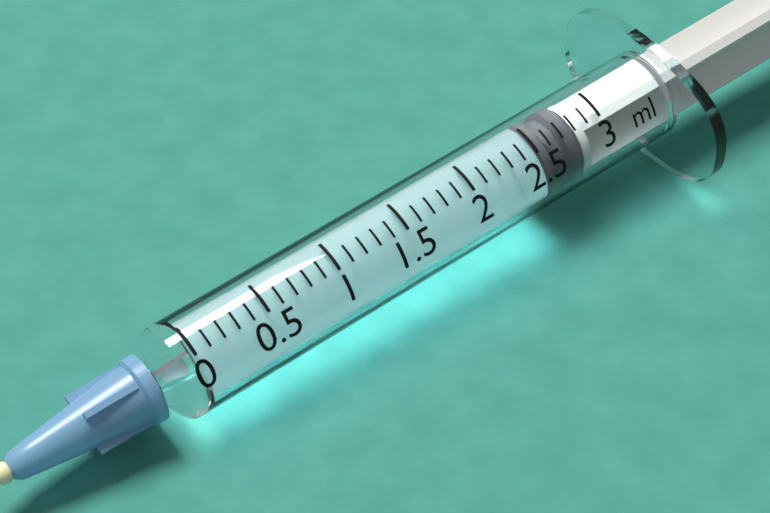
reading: 2.5 ml
